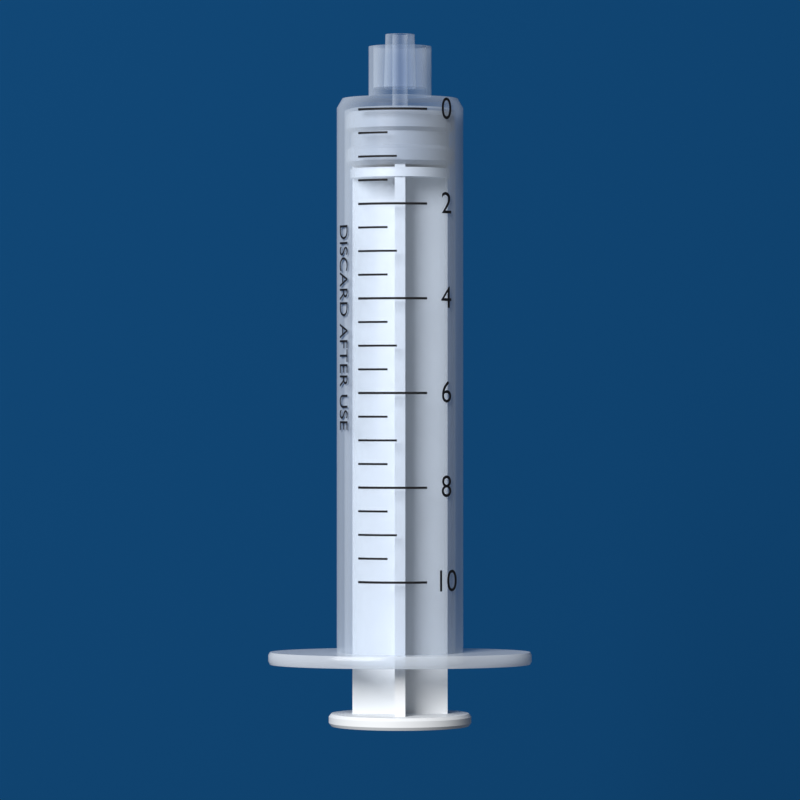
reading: 0.0 (no unit)
